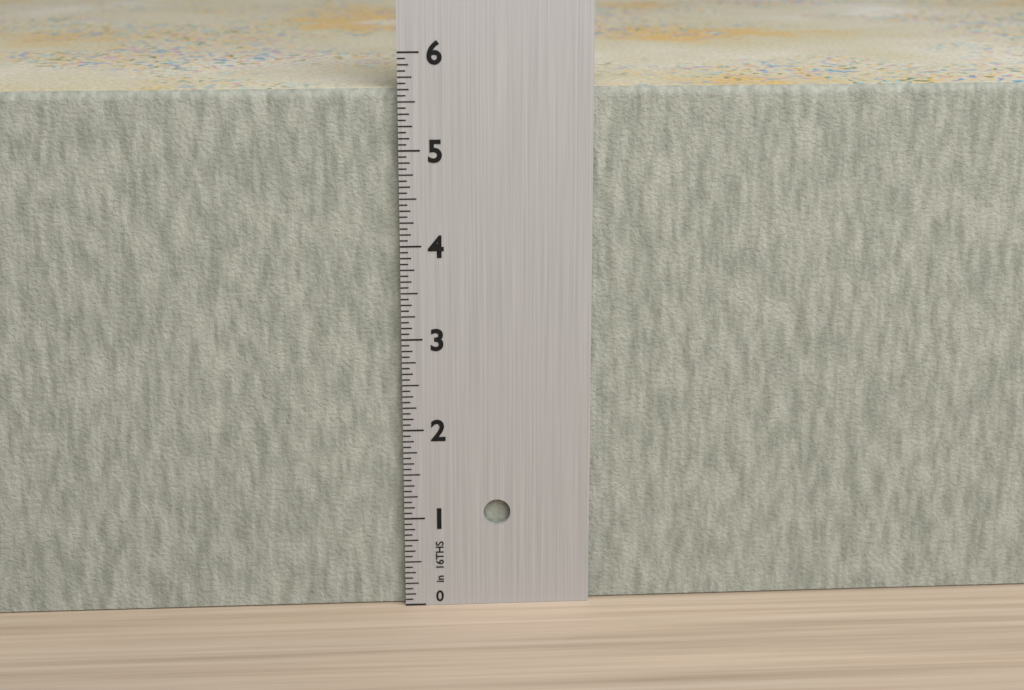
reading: 5.6250 in
